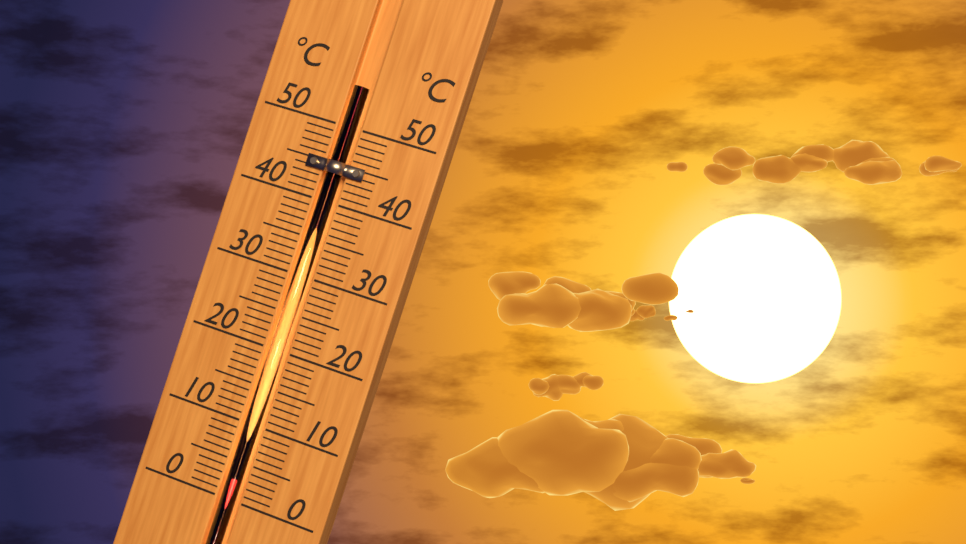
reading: 3 °C
